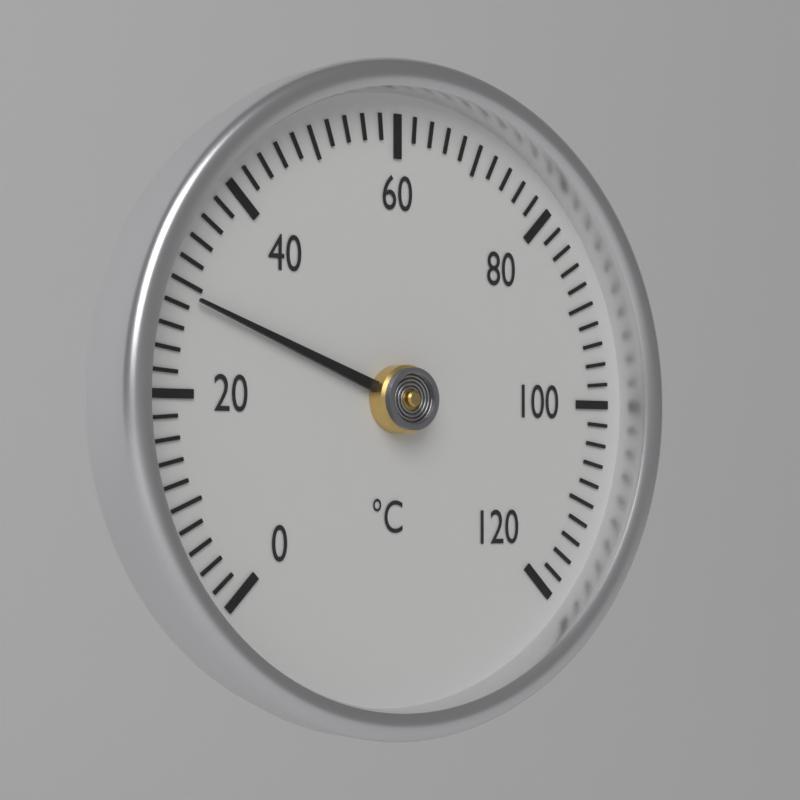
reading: 29 °C
